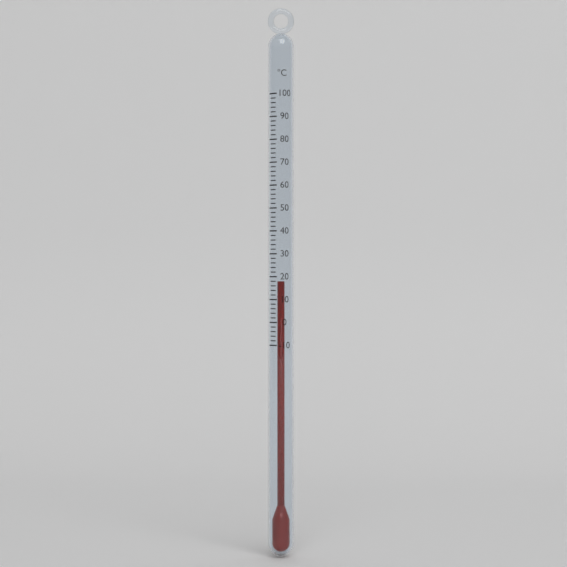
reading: 18 °C
